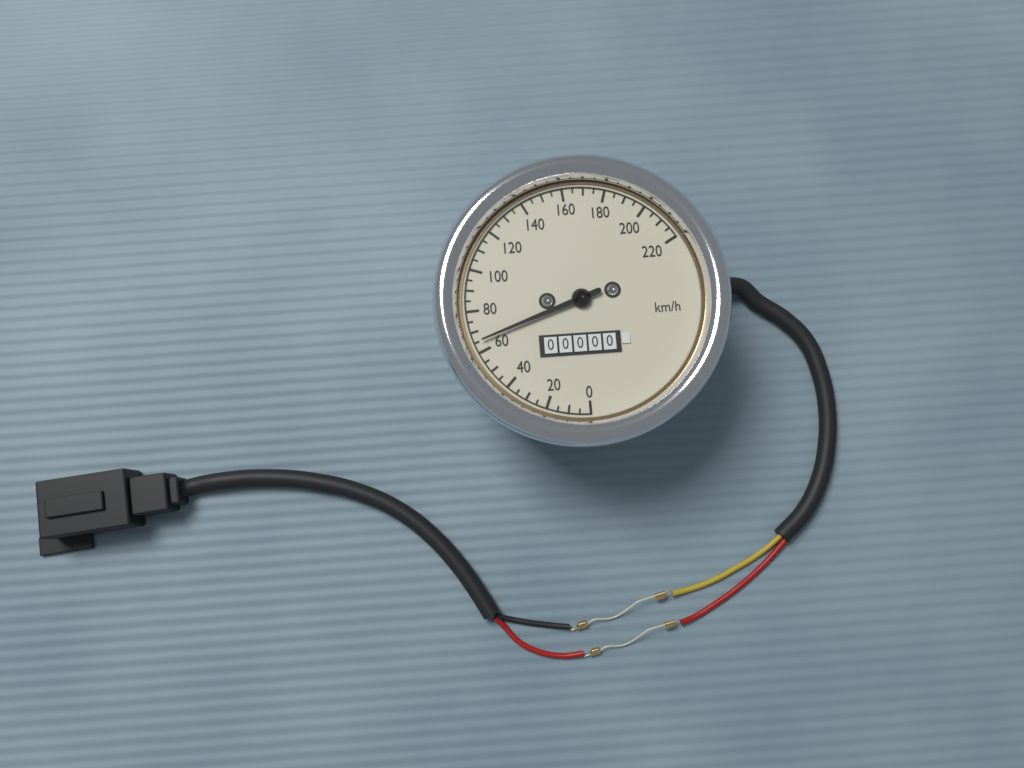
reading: 65 km/h
